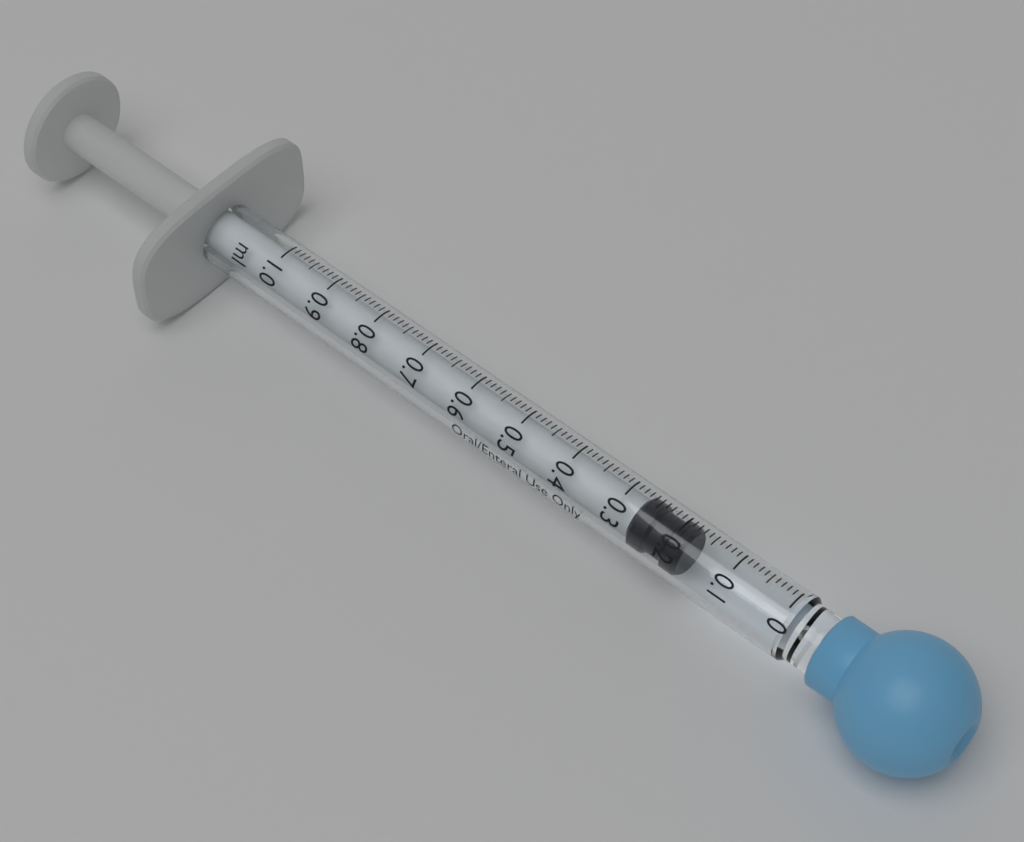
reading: 0.18 ml
